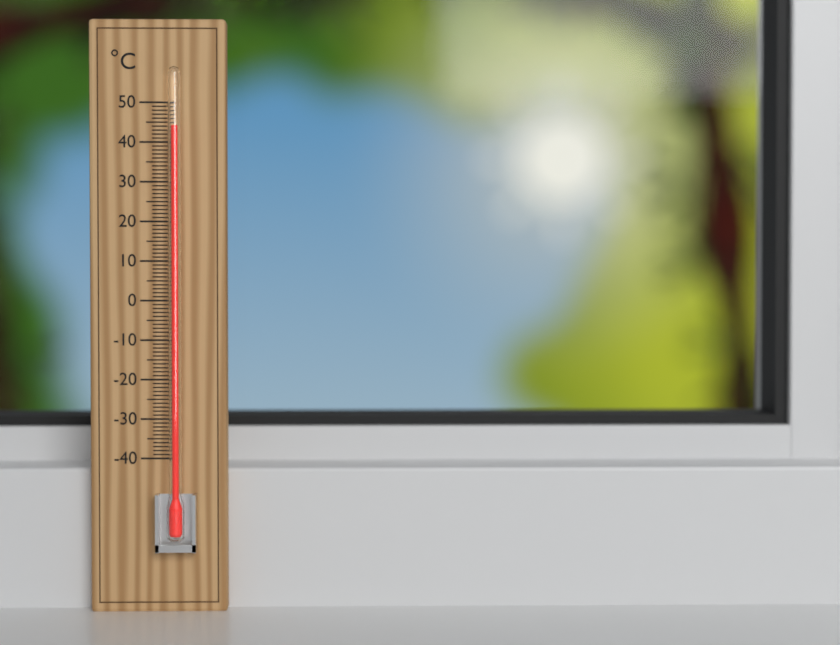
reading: 44 °C
